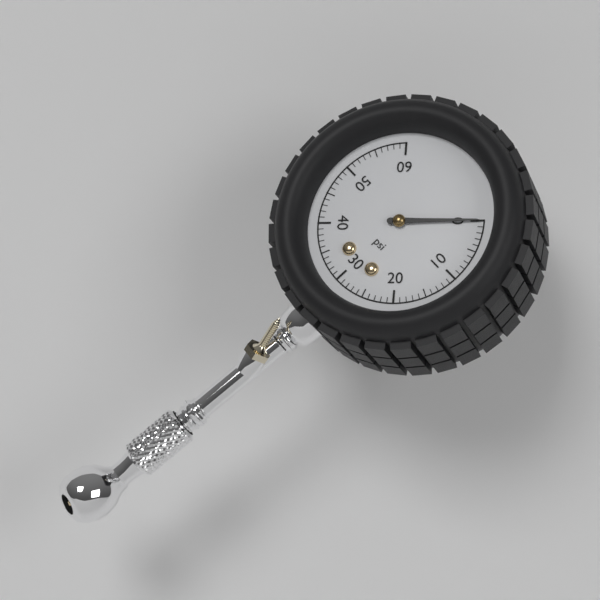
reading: 0 psi
